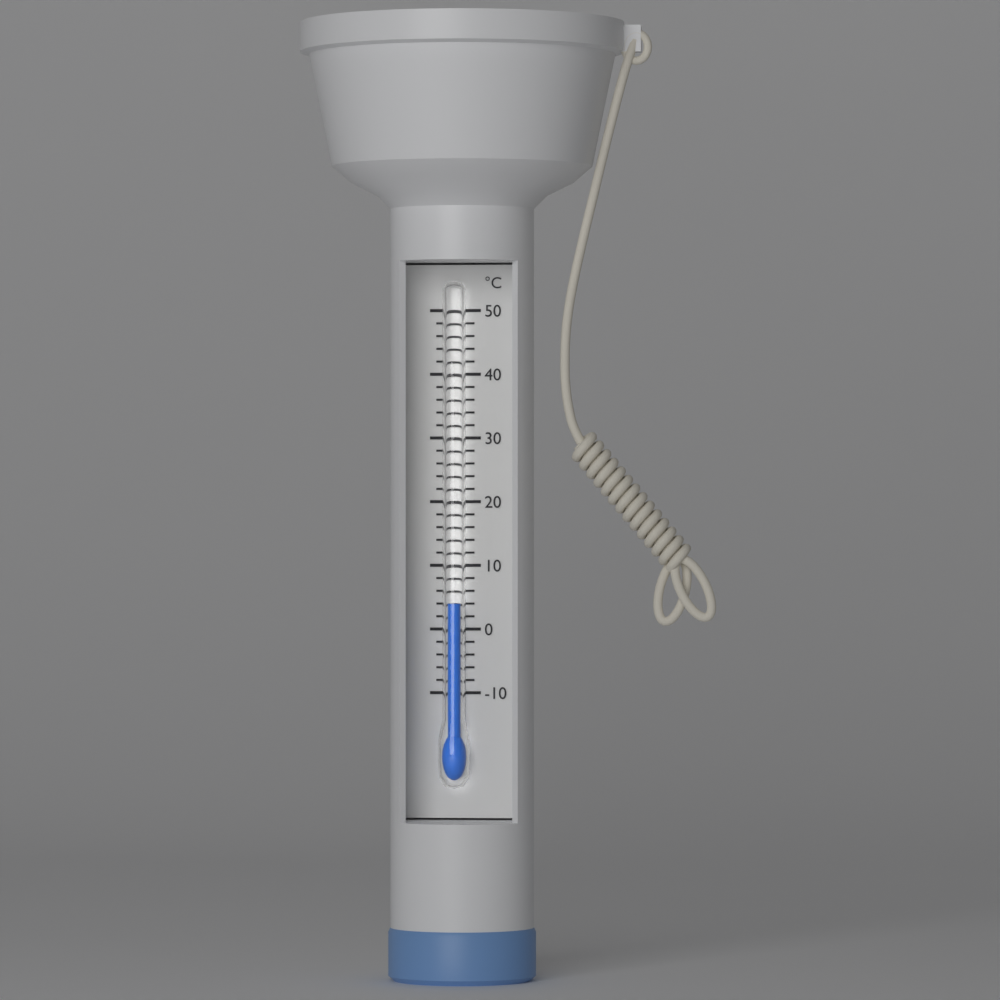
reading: 4 °C
